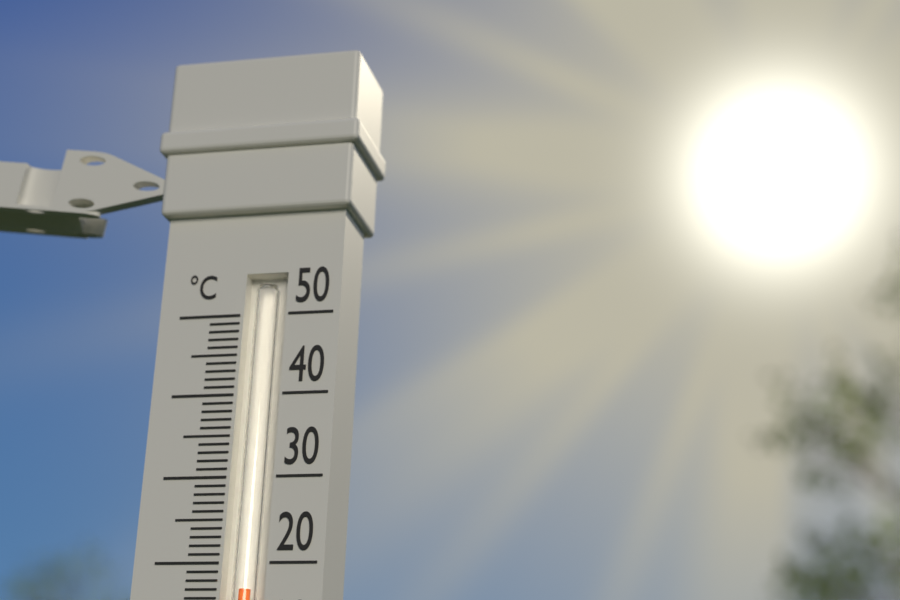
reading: 17 °C
